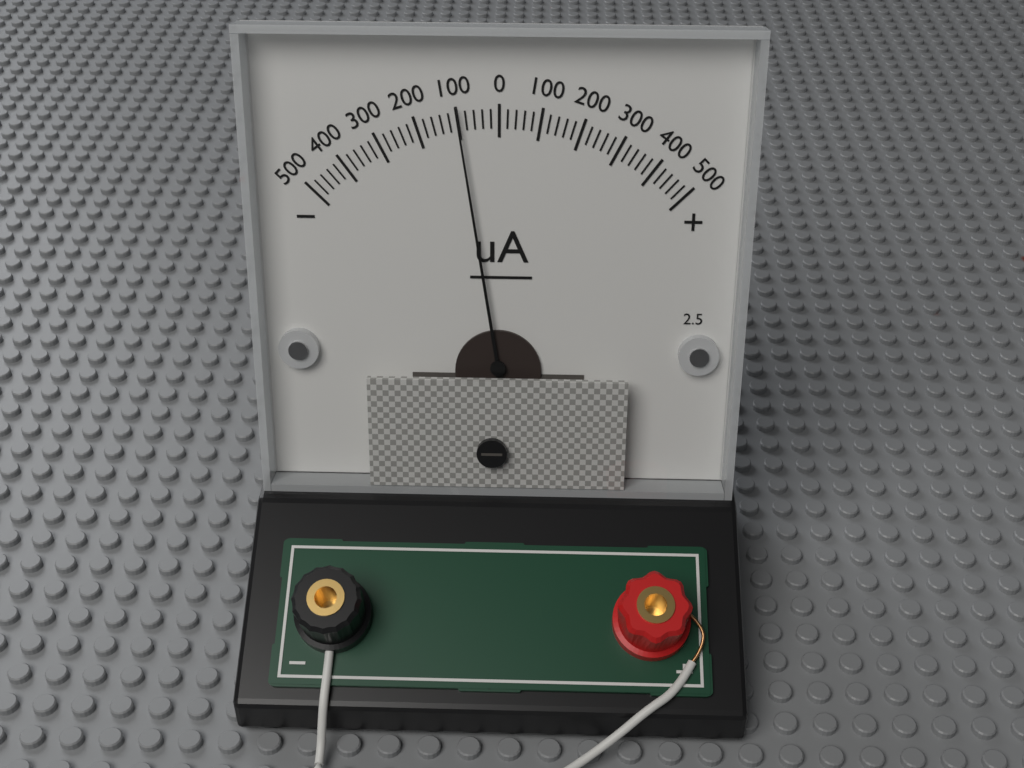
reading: -100 uA
